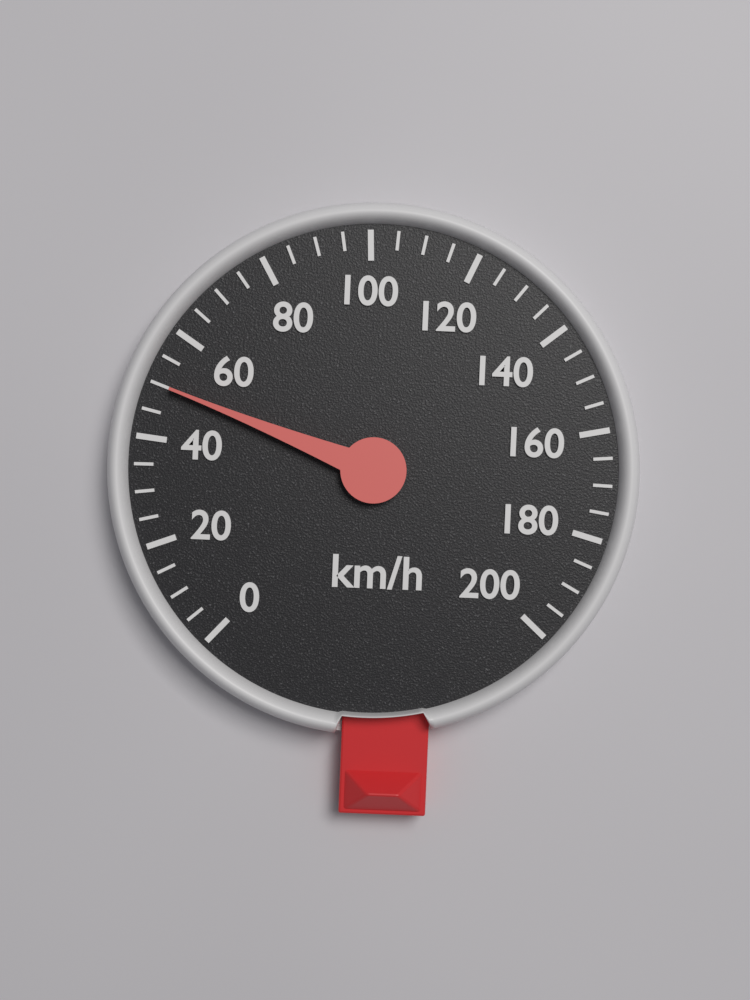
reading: 50 km/h
